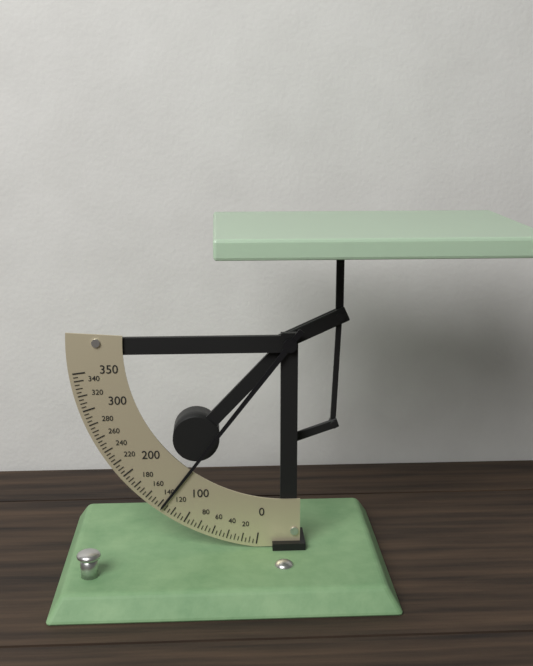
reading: 135 (no unit)
